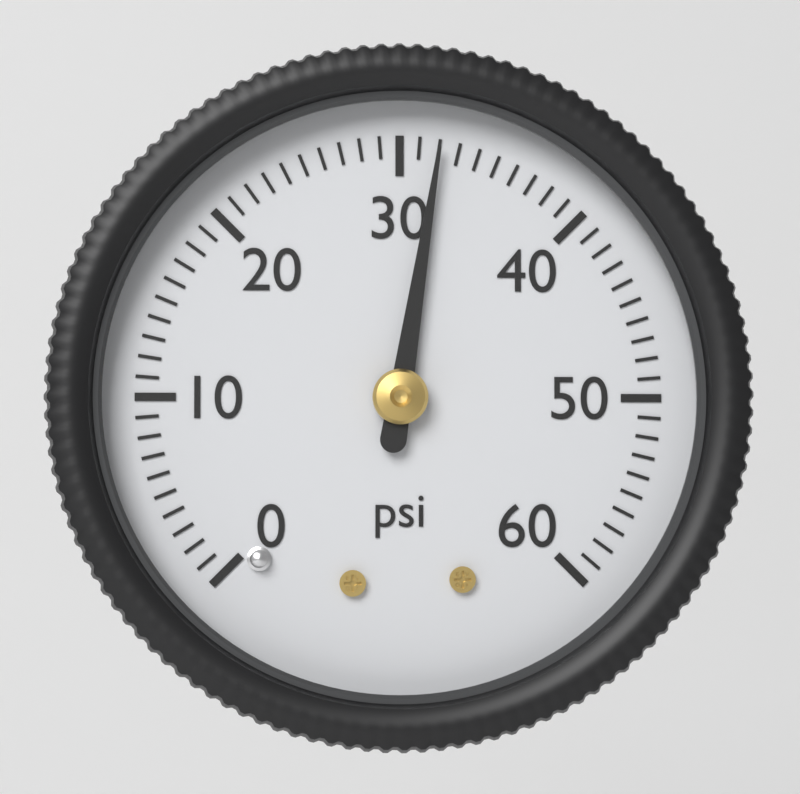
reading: 32 psi
